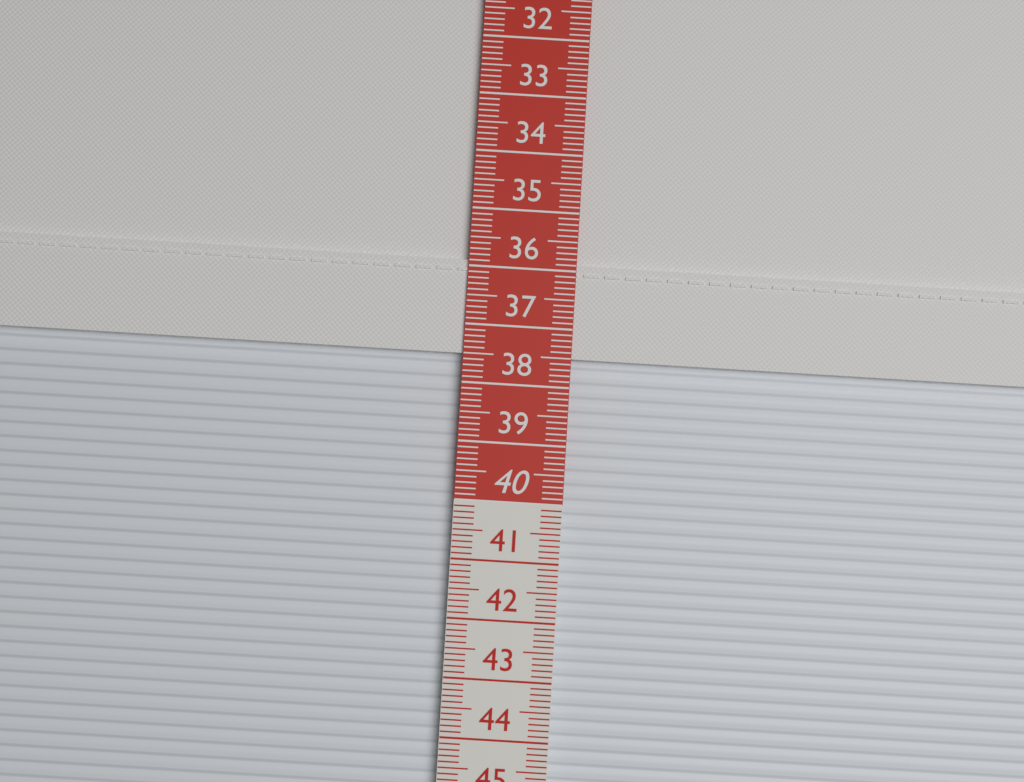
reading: 37.5 cm
